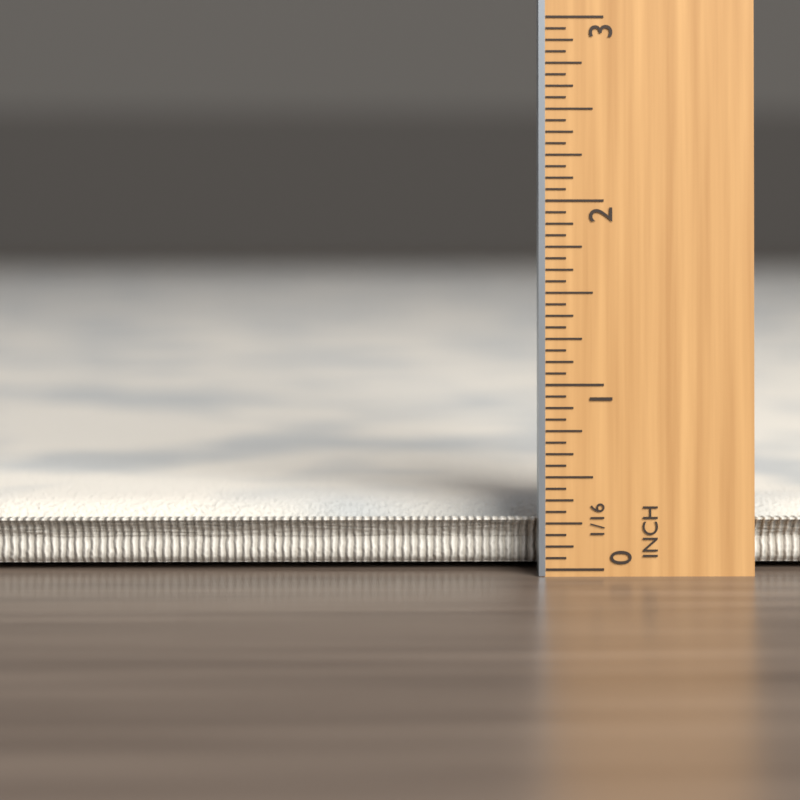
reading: 0.3125 in
